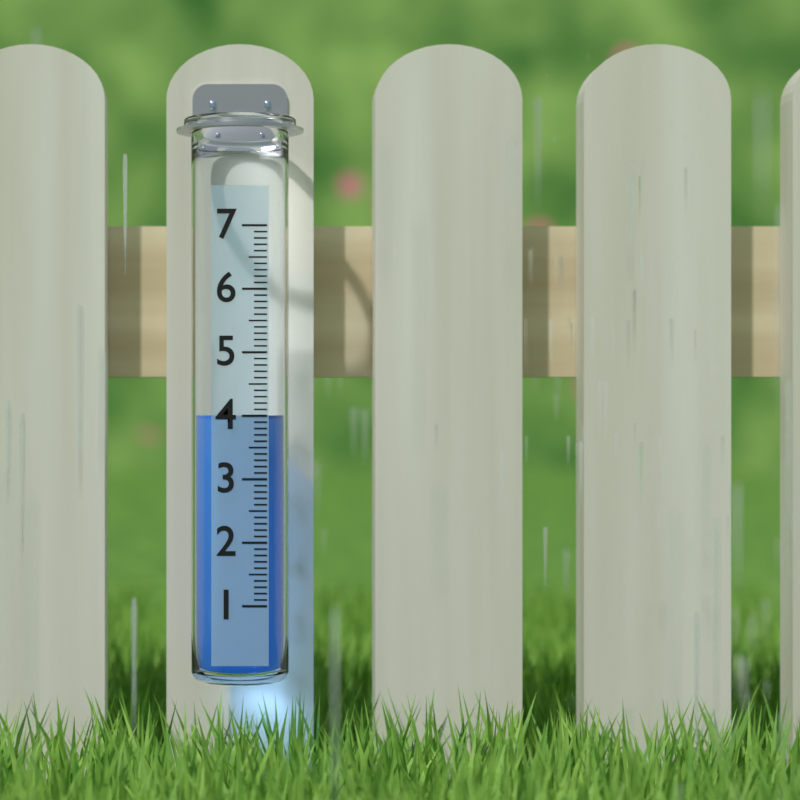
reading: 4.0 (no unit)
